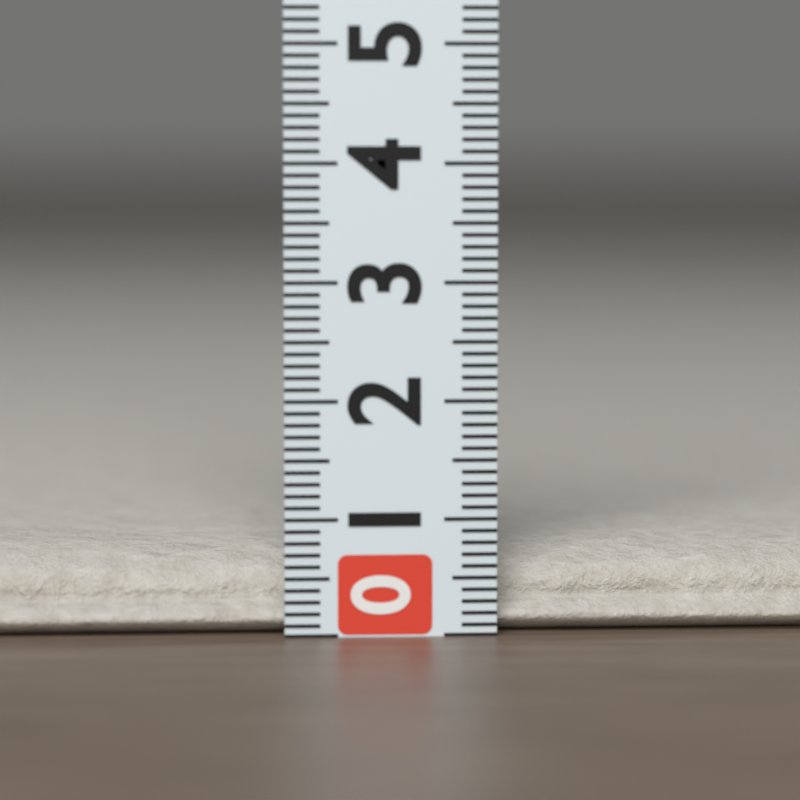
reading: 0.7 (no unit)
